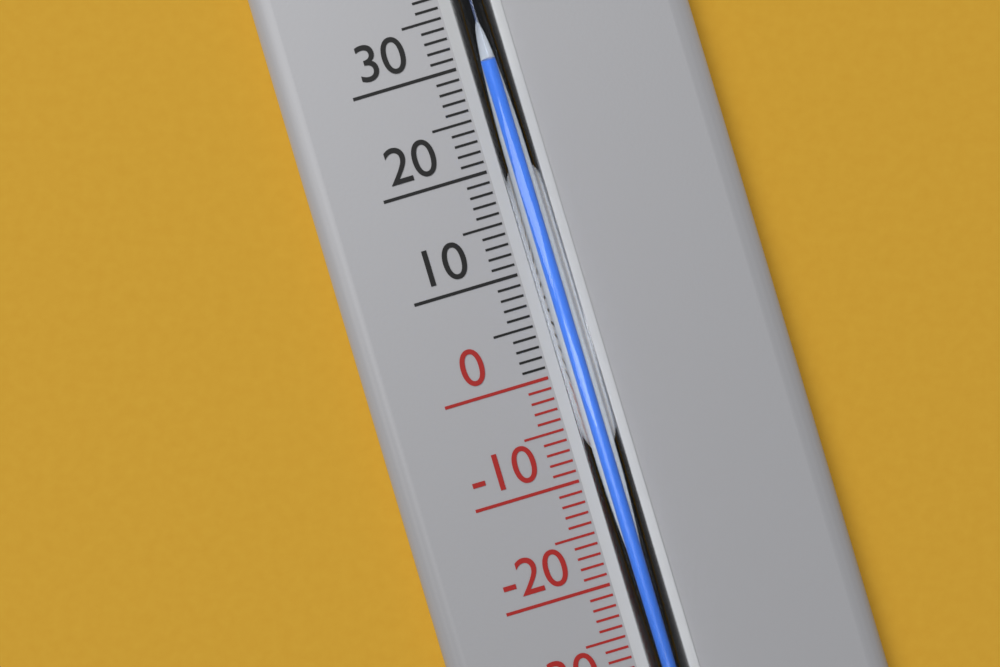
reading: 29 °C
